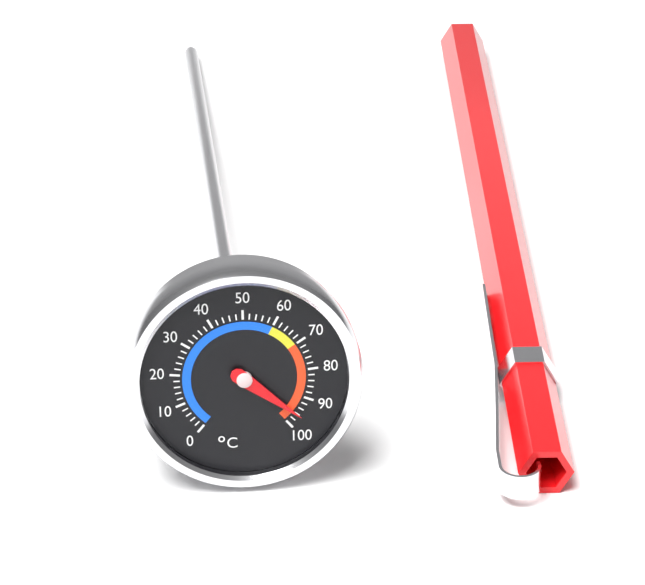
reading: 96 °C
